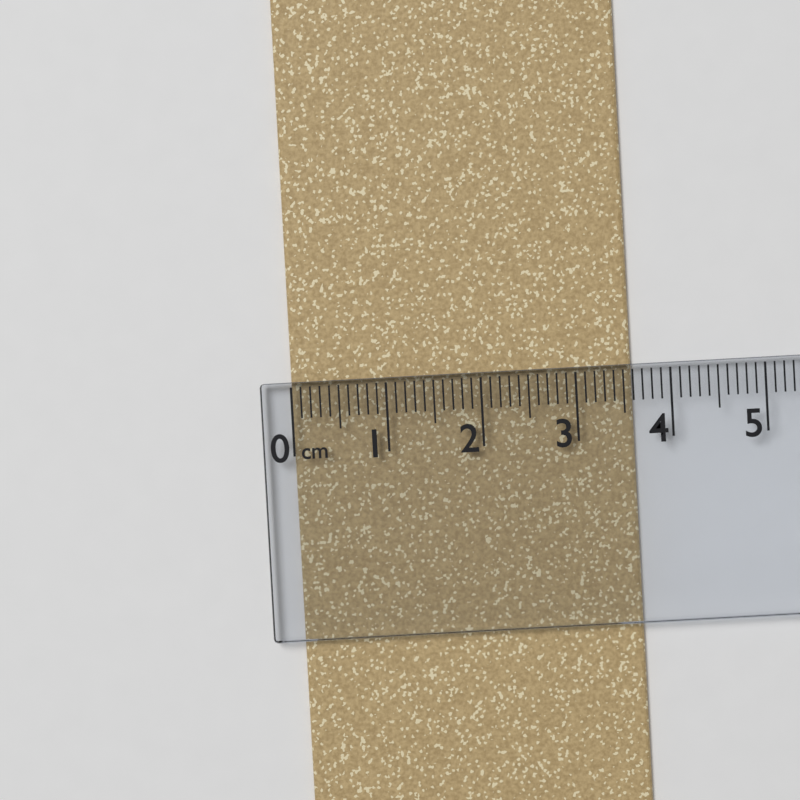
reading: 3.6 cm
